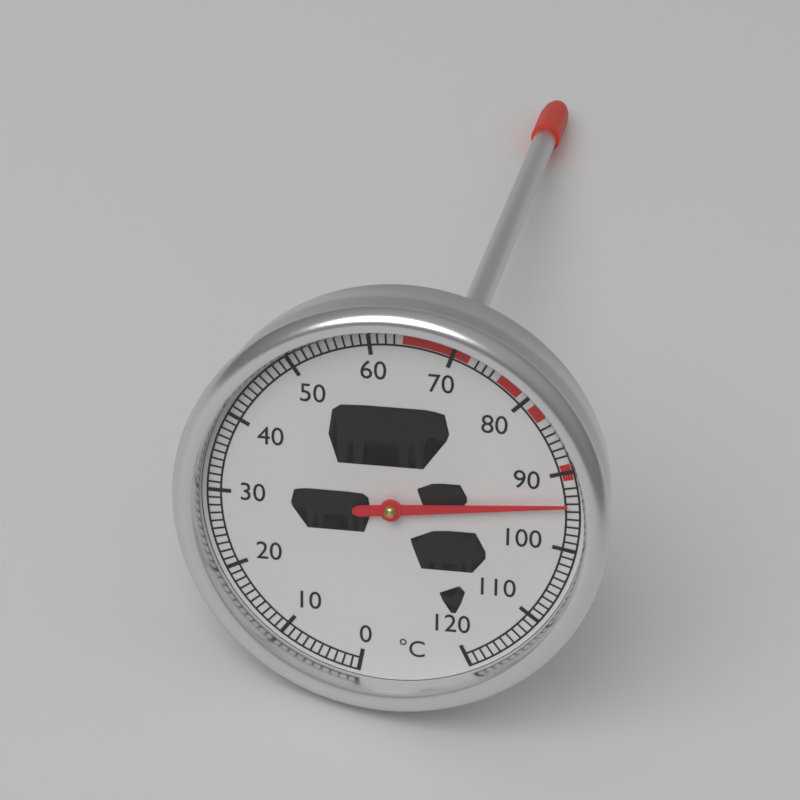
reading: 94 °C
